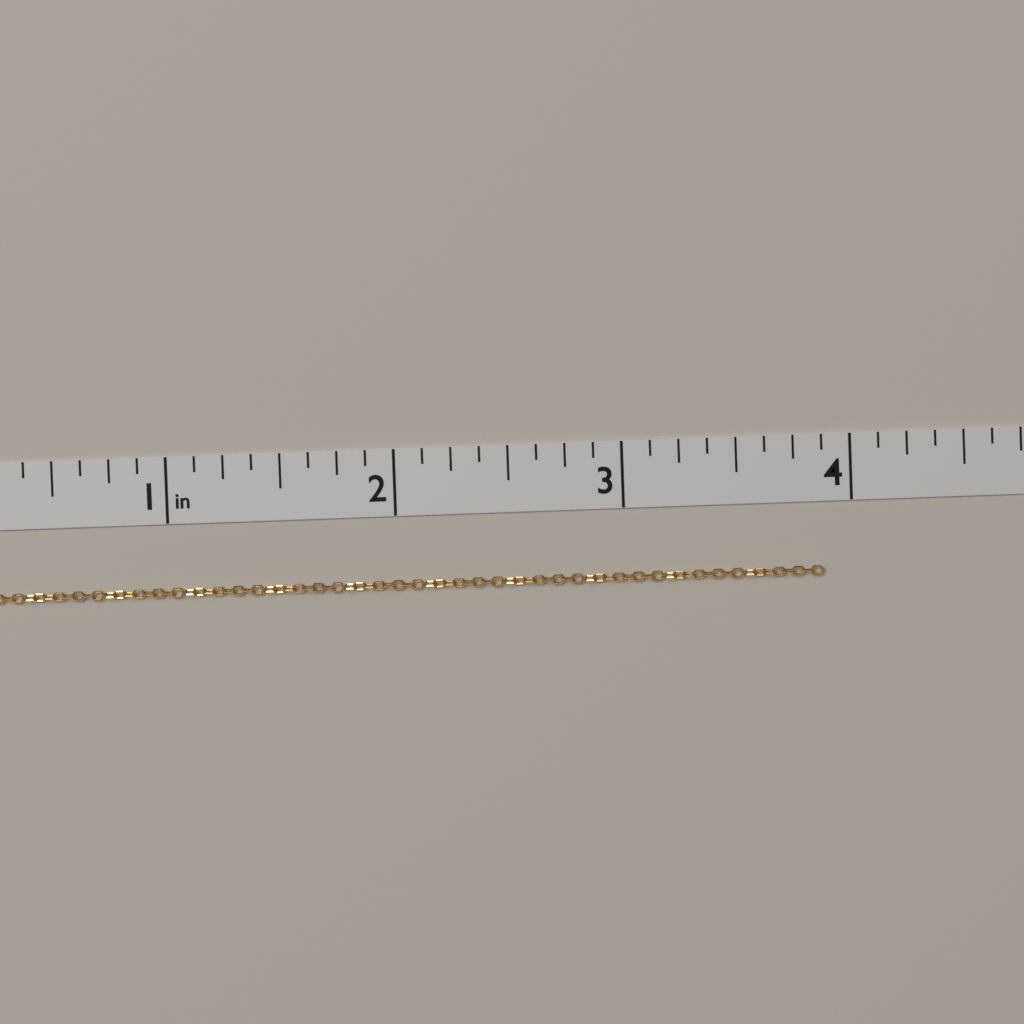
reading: 3.875 in
